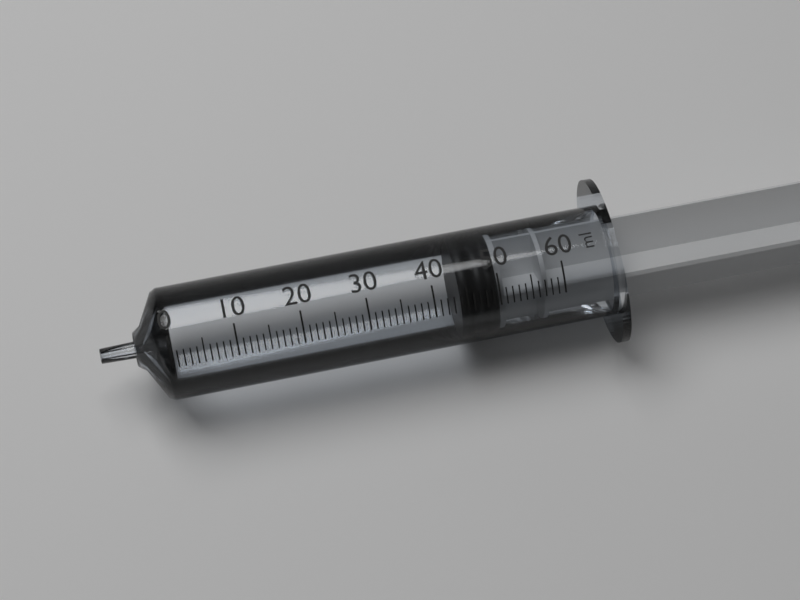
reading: 44 ml
